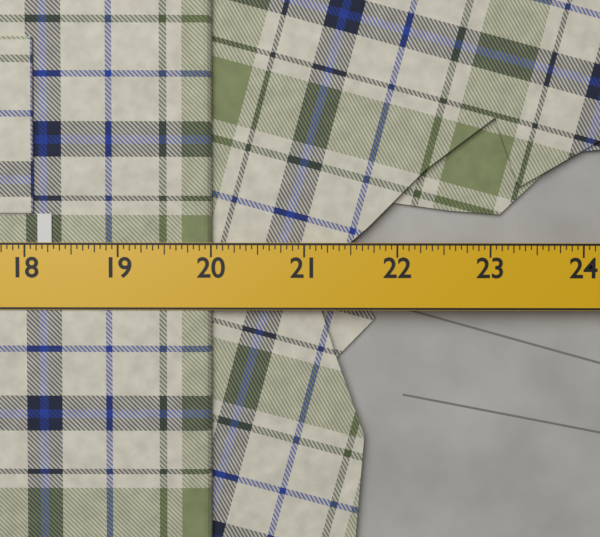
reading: 20.0000 in
